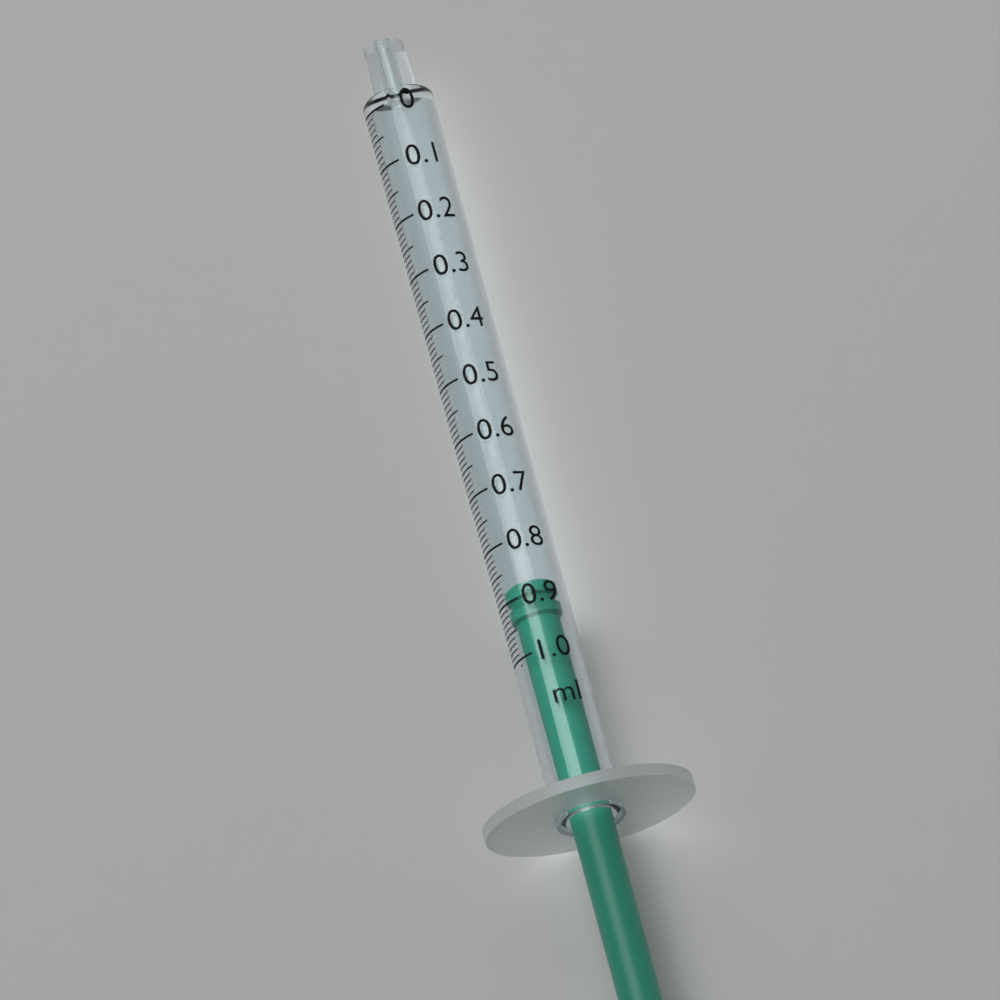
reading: 0.87 ml
